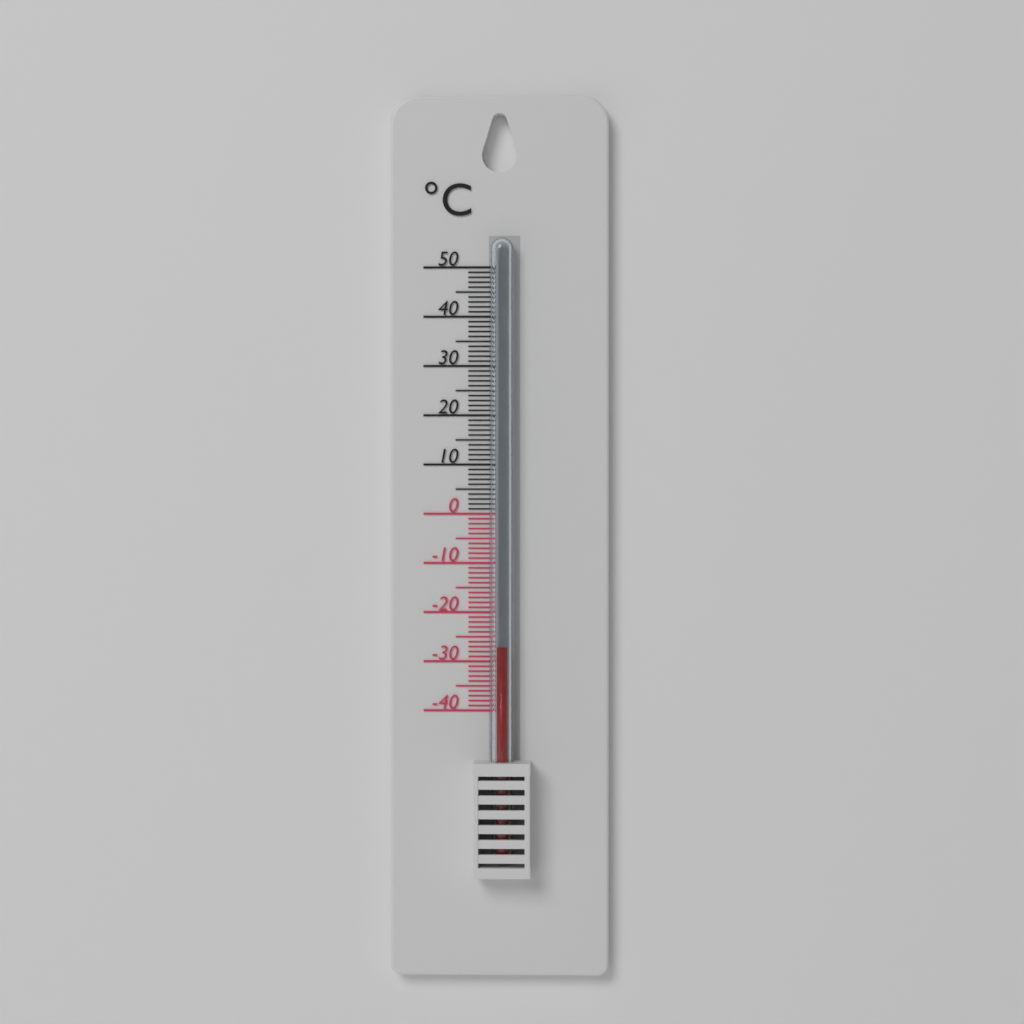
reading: -27 °C
